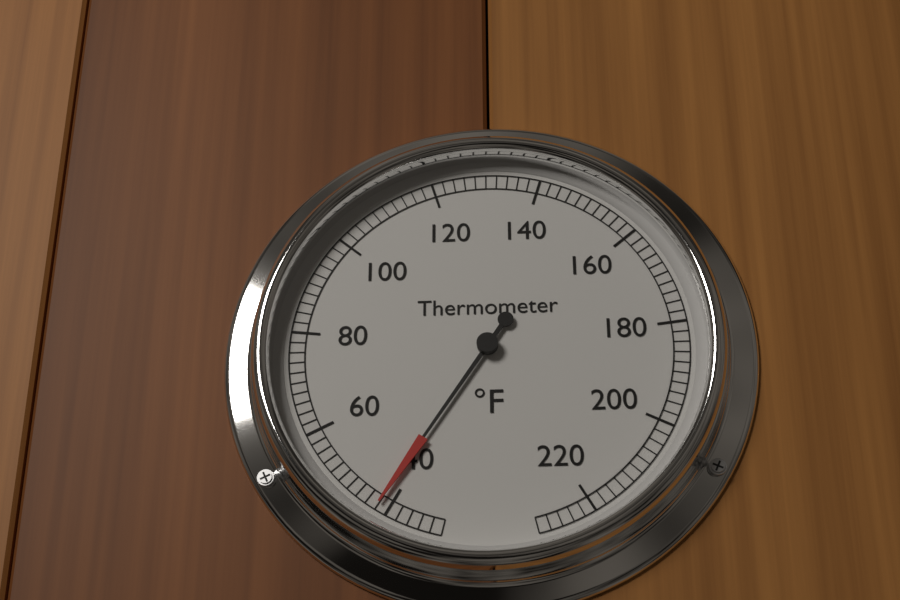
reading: 42 °F
